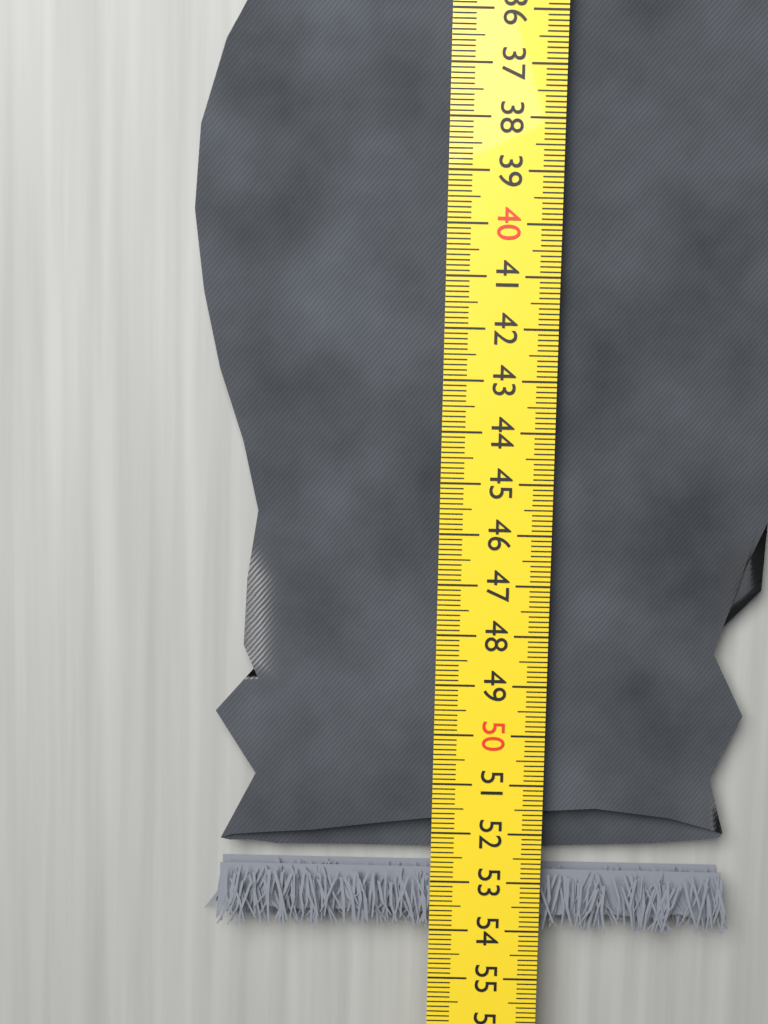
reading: 54.1 cm
